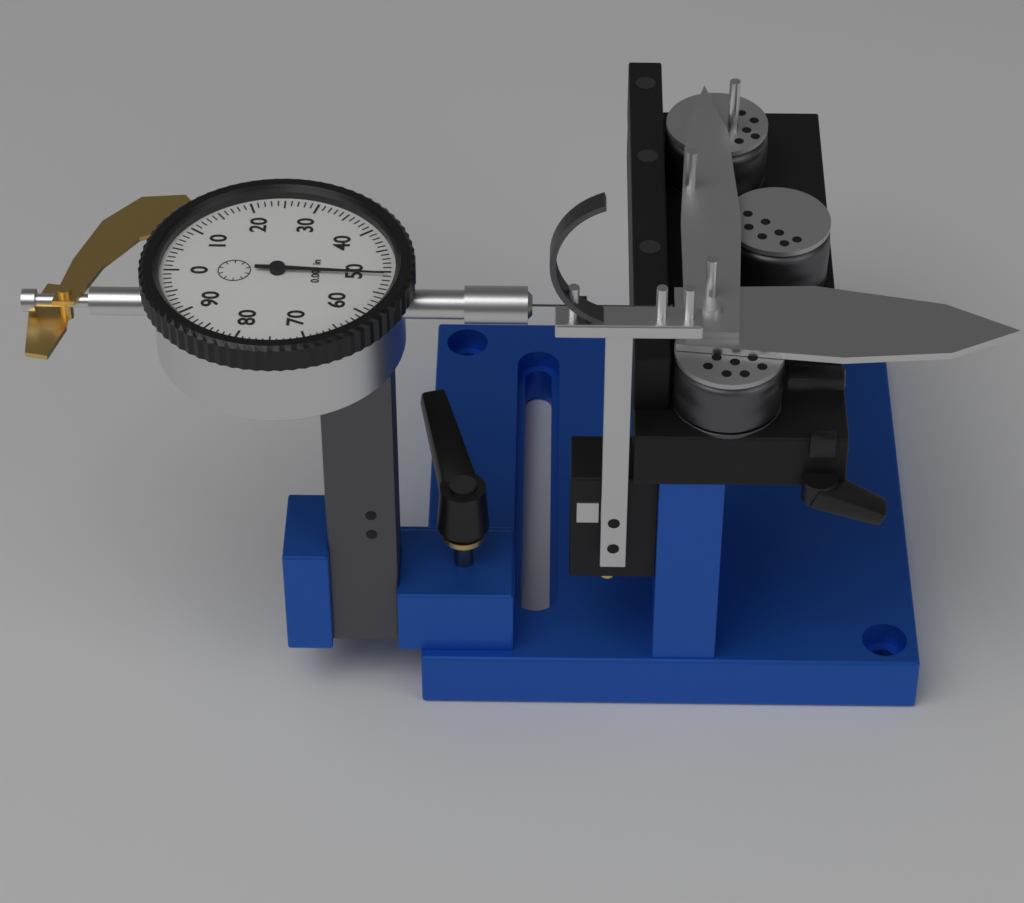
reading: 0.051 in
